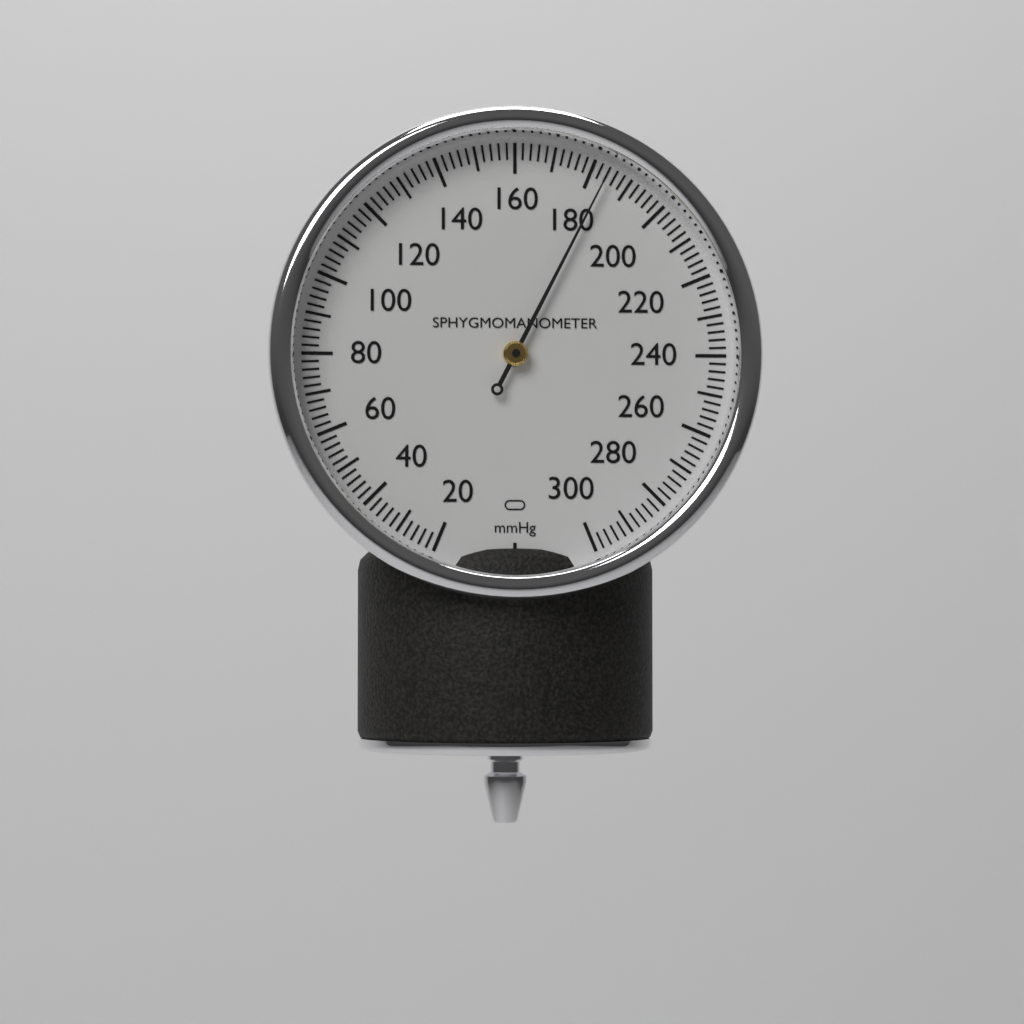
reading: 184 mmHg
